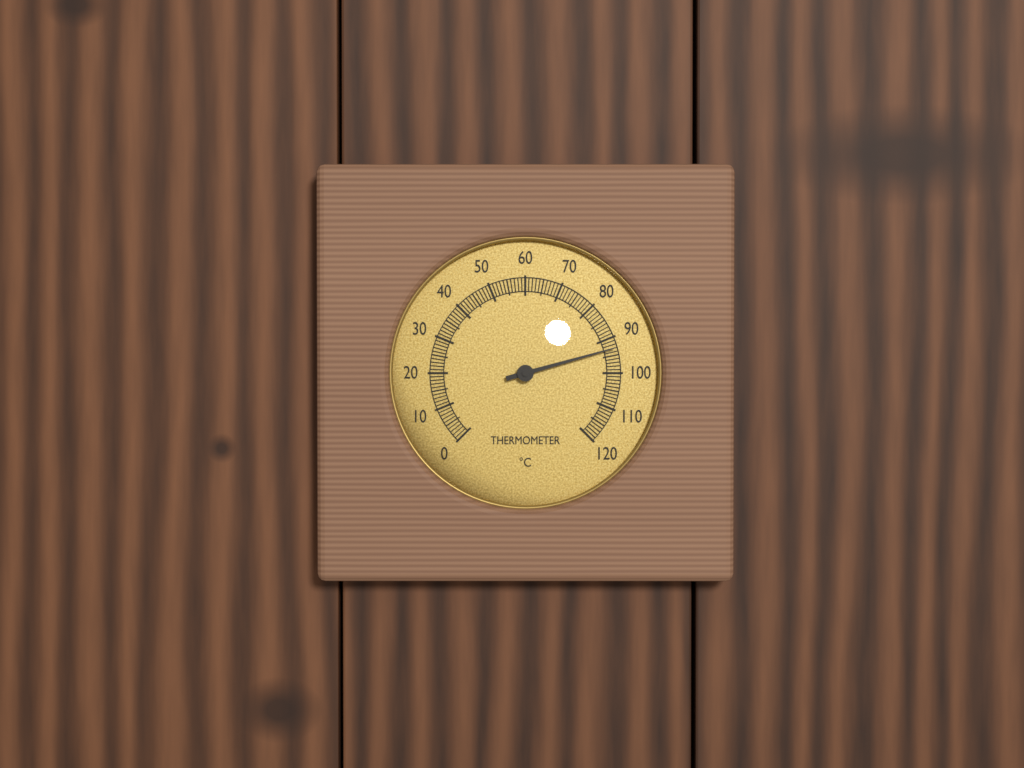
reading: 93 °C
